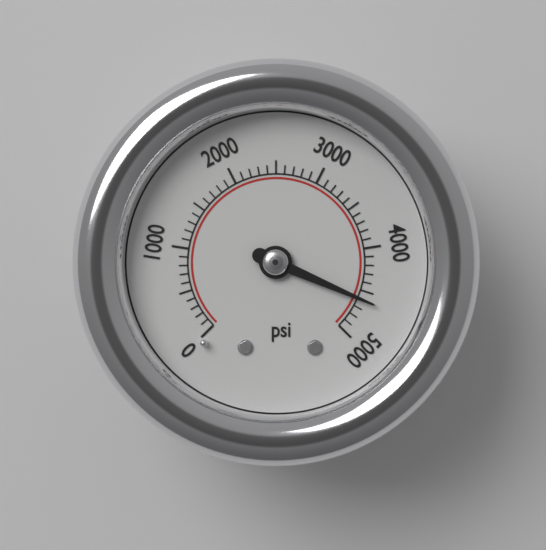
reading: 4600 psi
